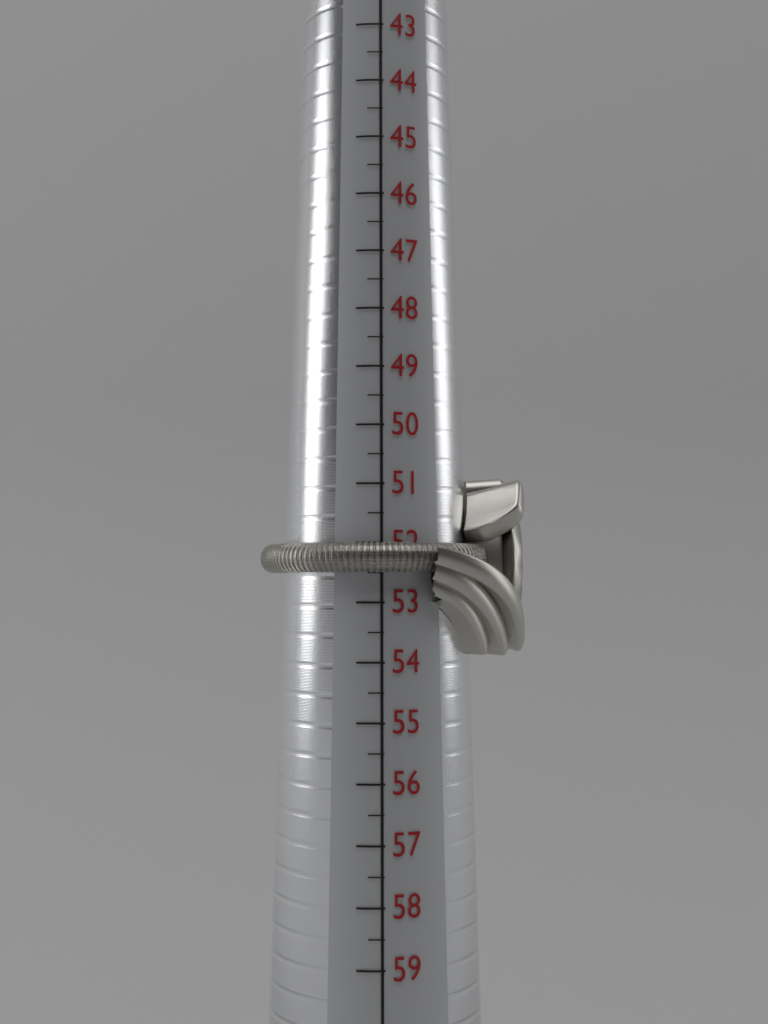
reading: 52.5 (no unit)
